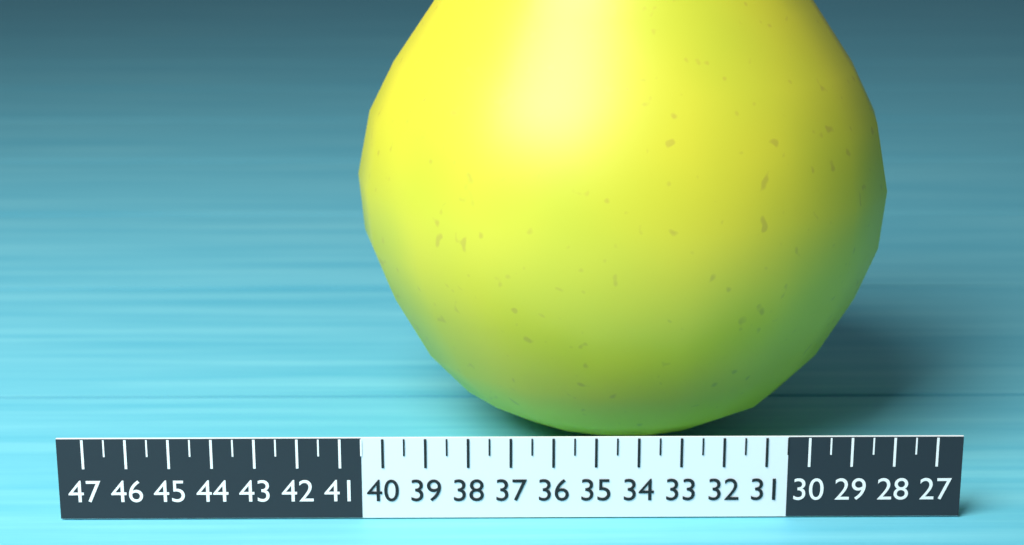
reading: 41.0 (no unit)
